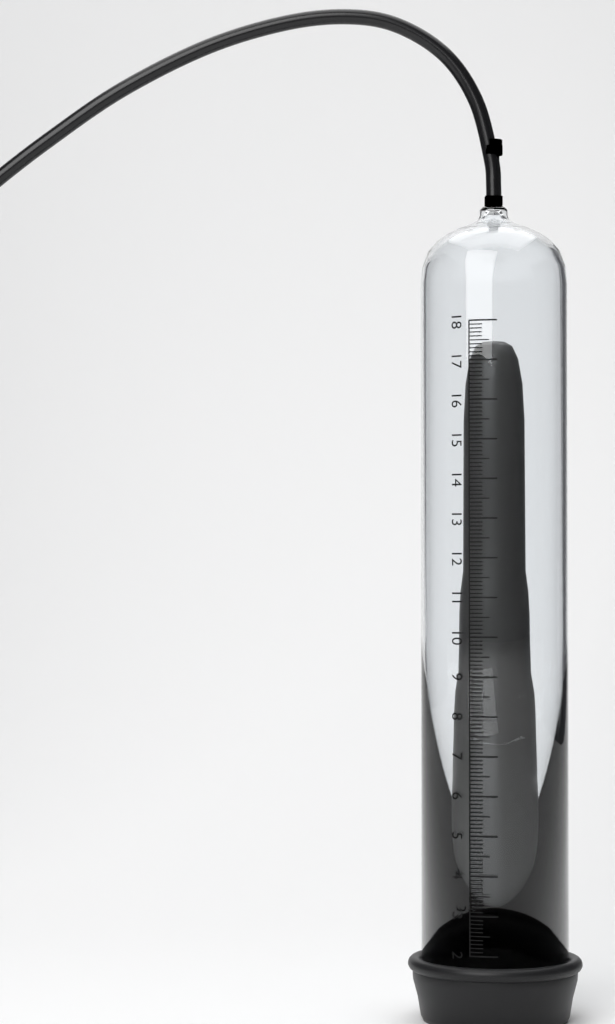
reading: 17.6 (no unit)
